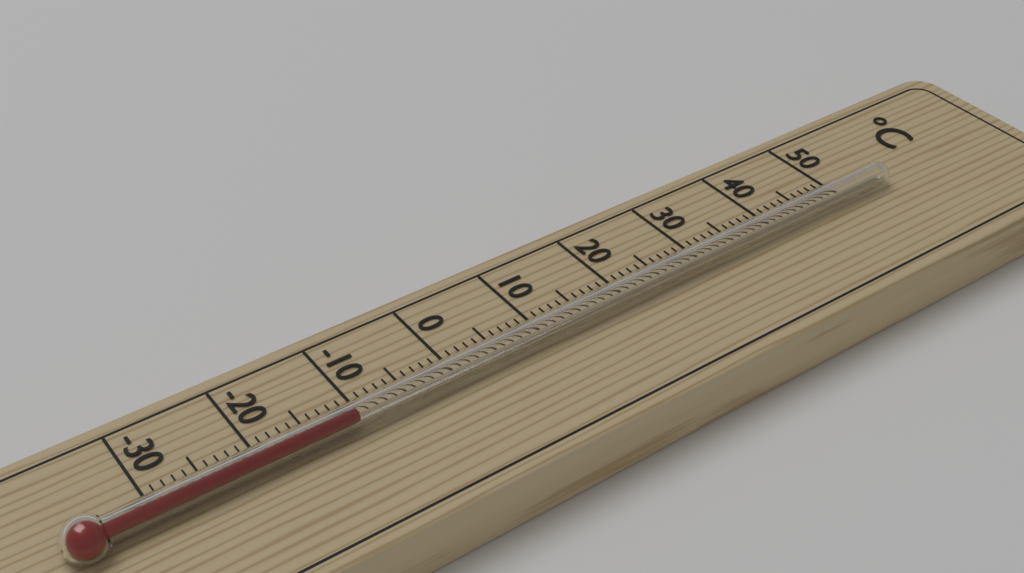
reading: -11 °C
